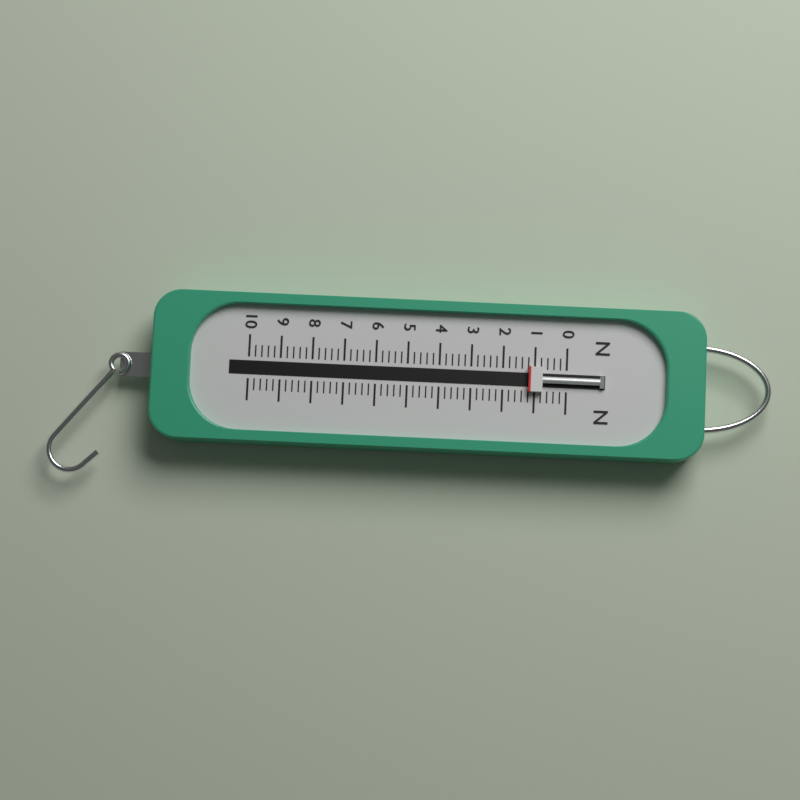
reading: 1.2 N
